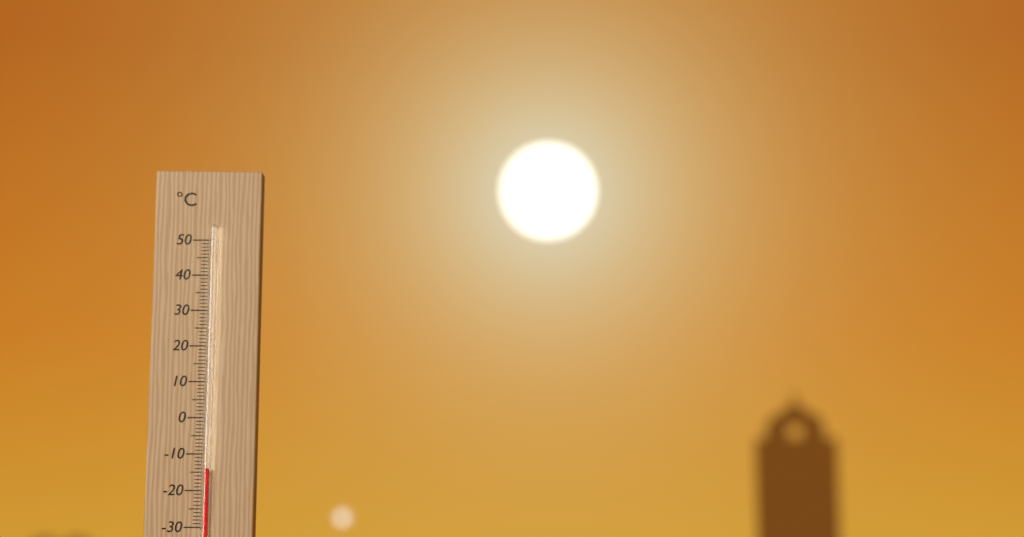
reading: -14 °C
